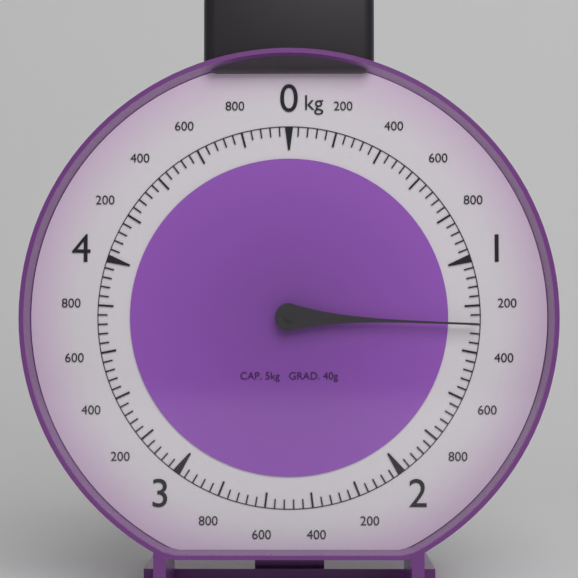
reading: 1.28 kg
